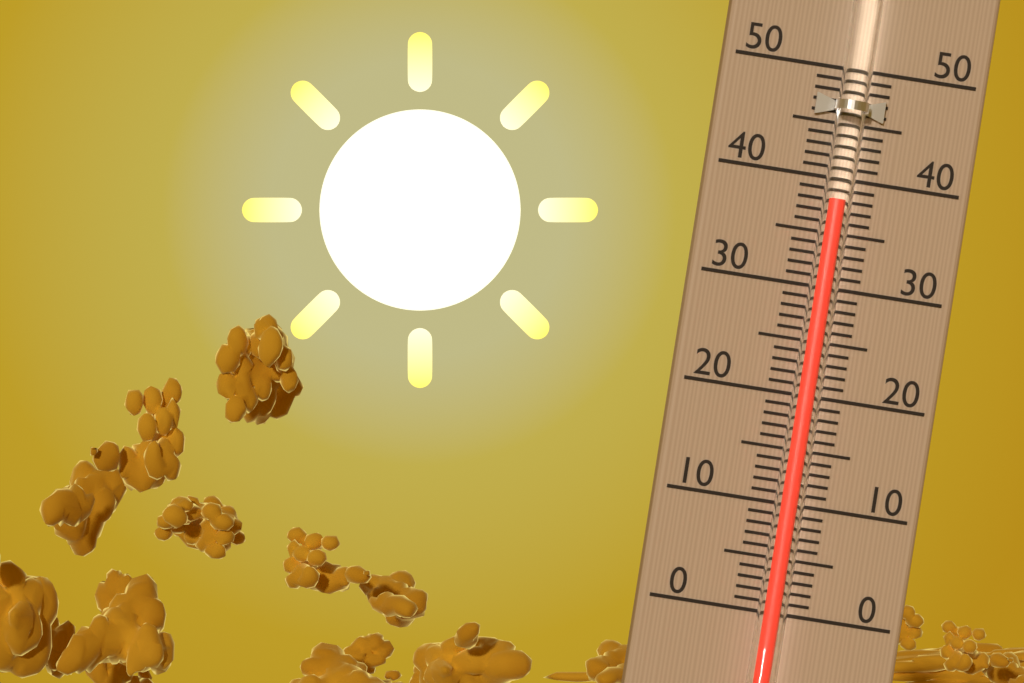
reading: 38 (no unit)
